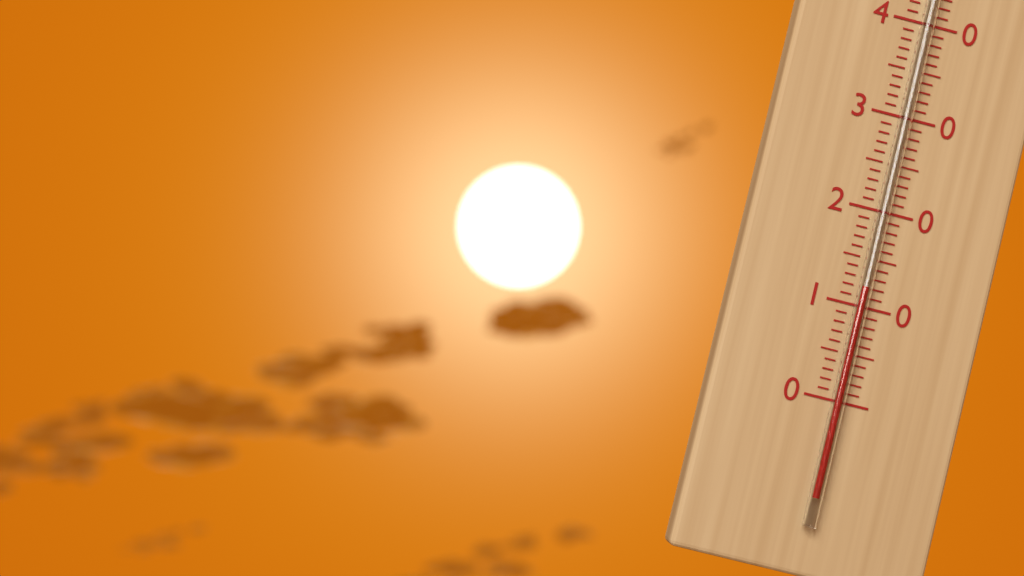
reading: 12 °C
